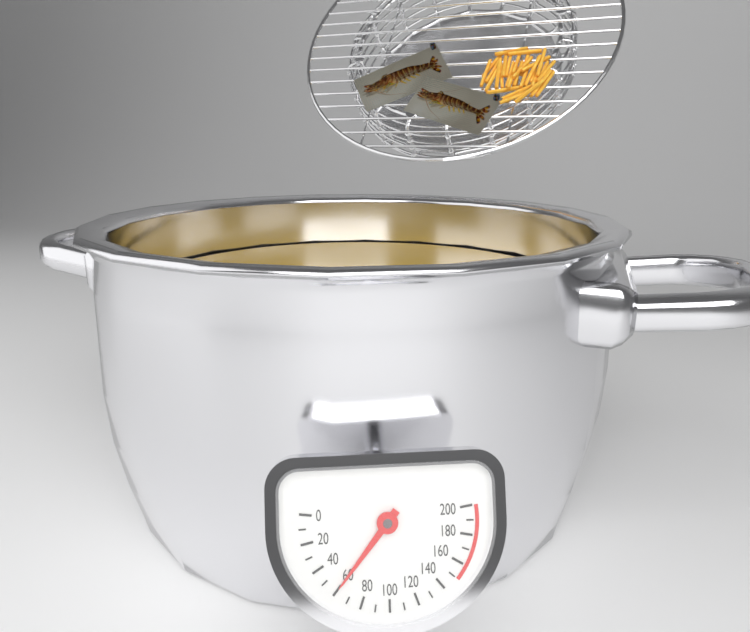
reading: 60 (no unit)
